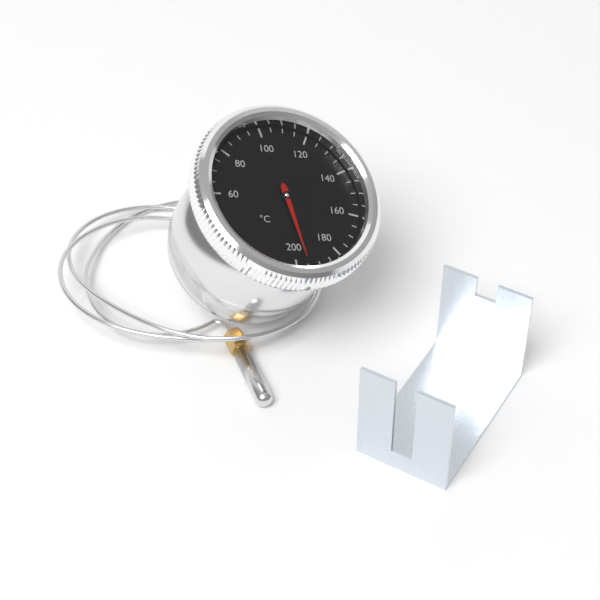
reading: 195 °C
